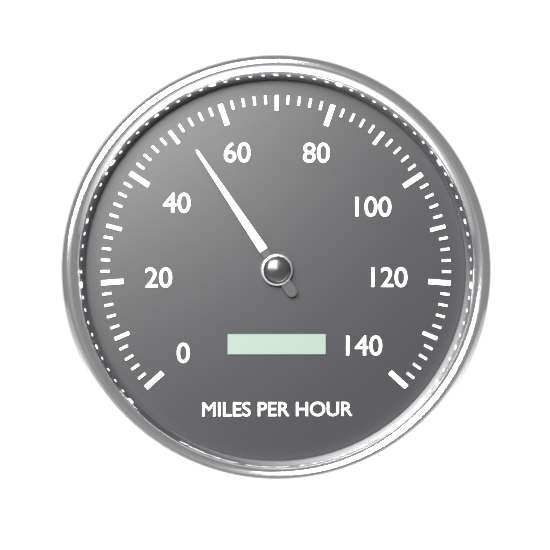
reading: 52 mph
